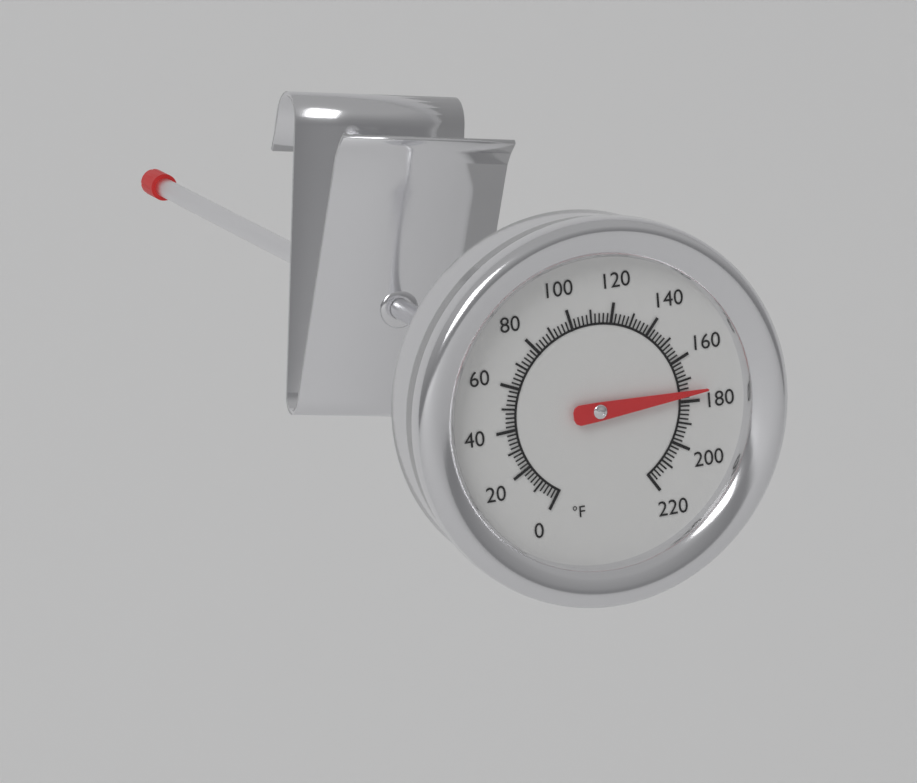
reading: 176 °F
